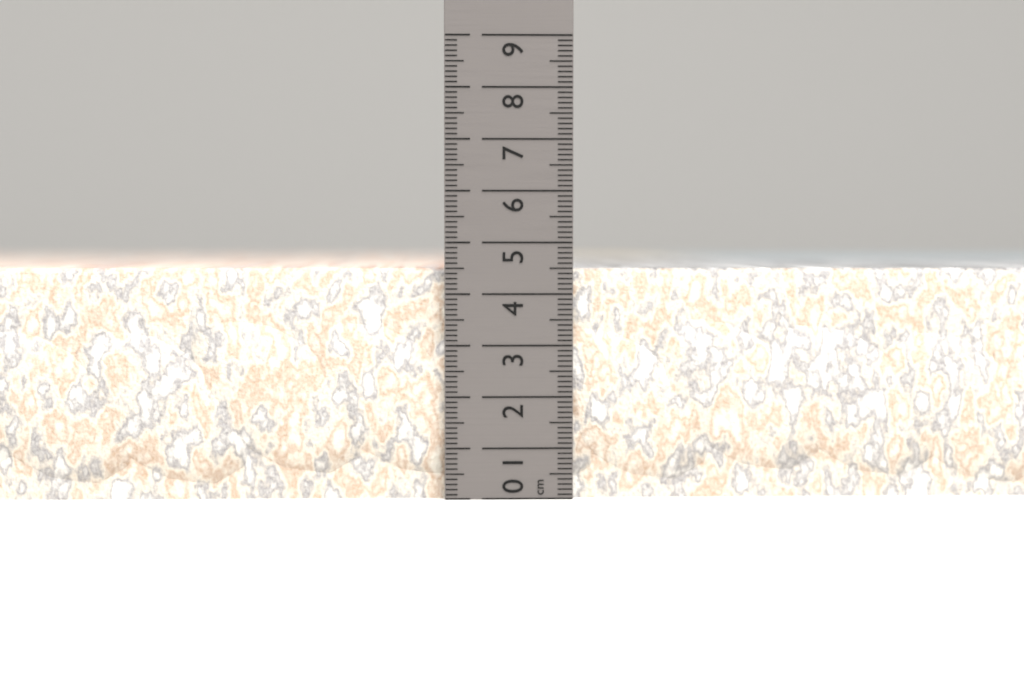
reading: 4.5 cm
